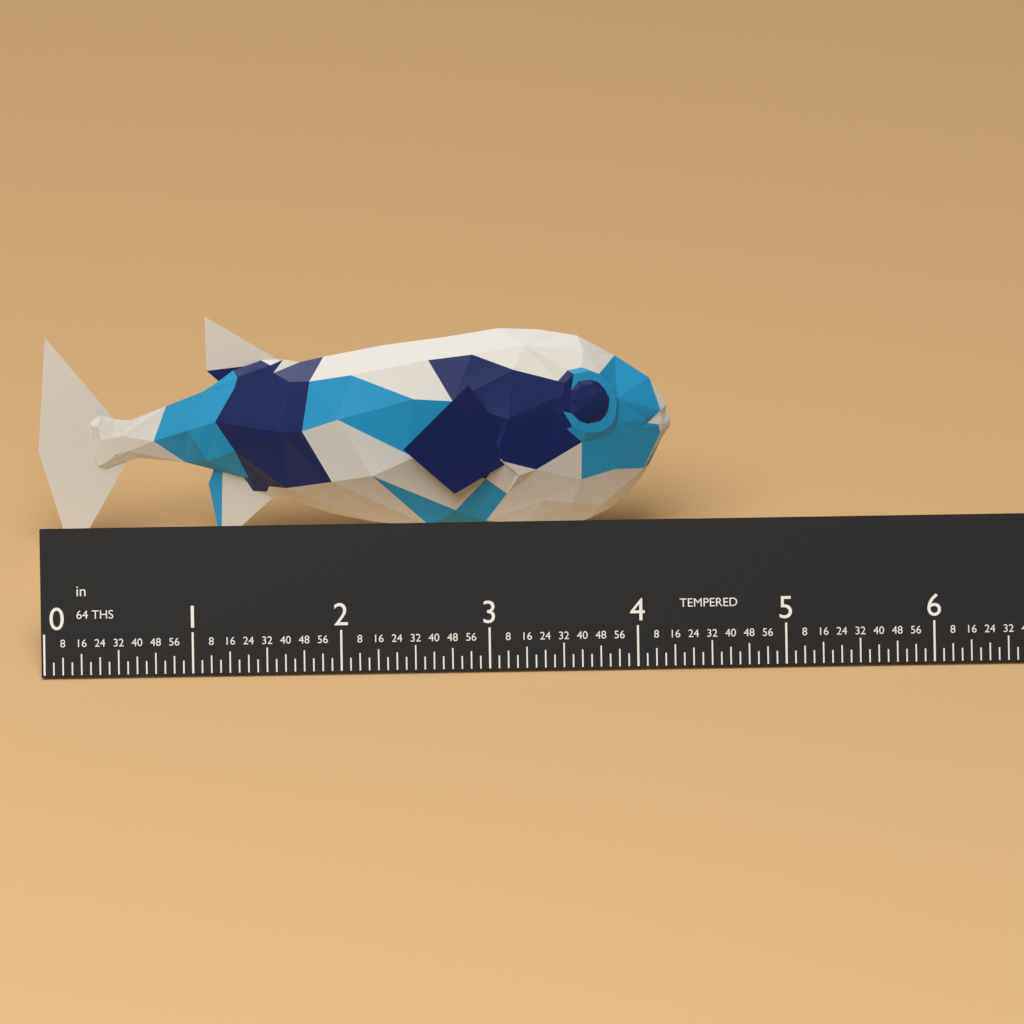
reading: 4.3125 in
